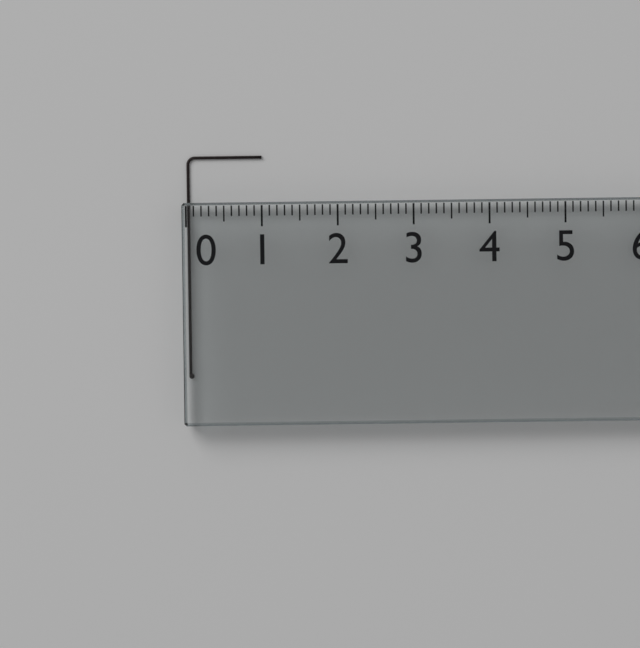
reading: 1.0 (no unit)
